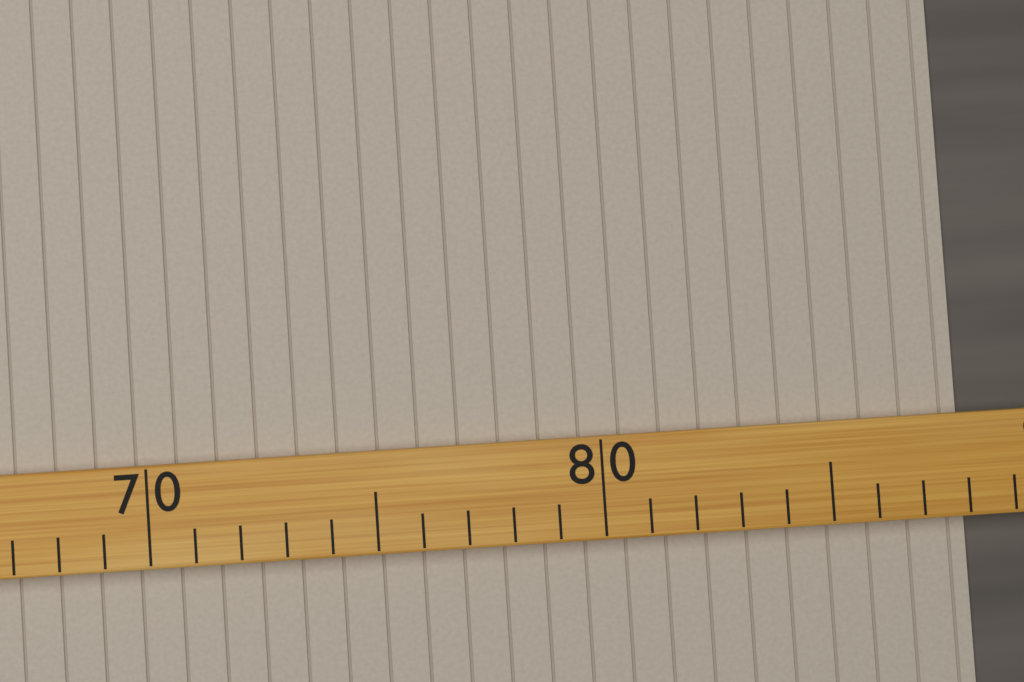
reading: 88 (no unit)
